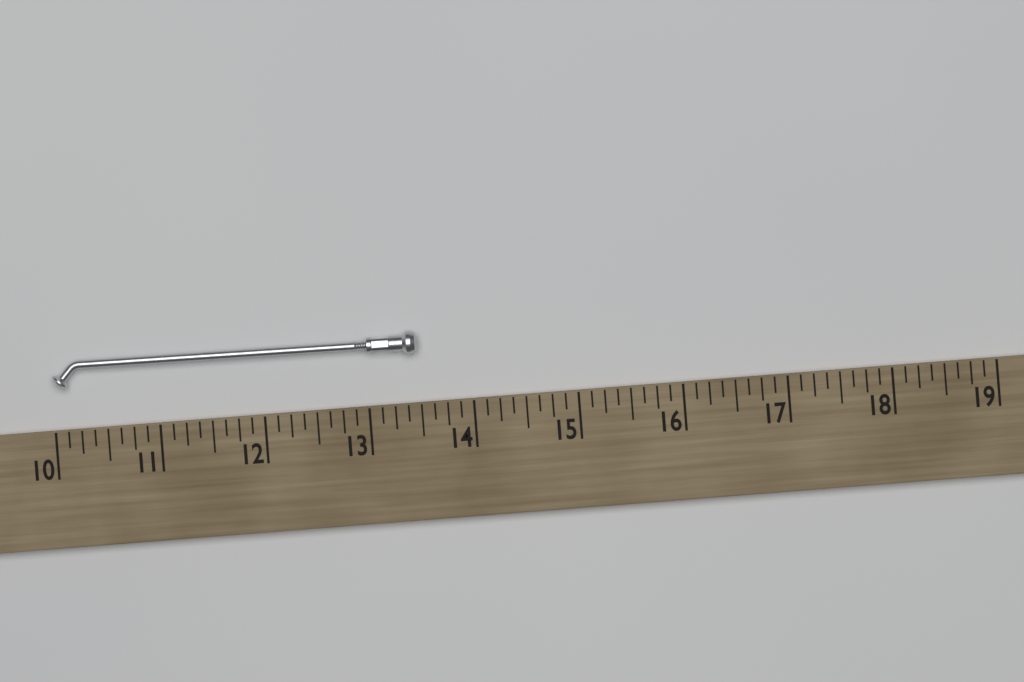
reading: 13.500 (no unit)
